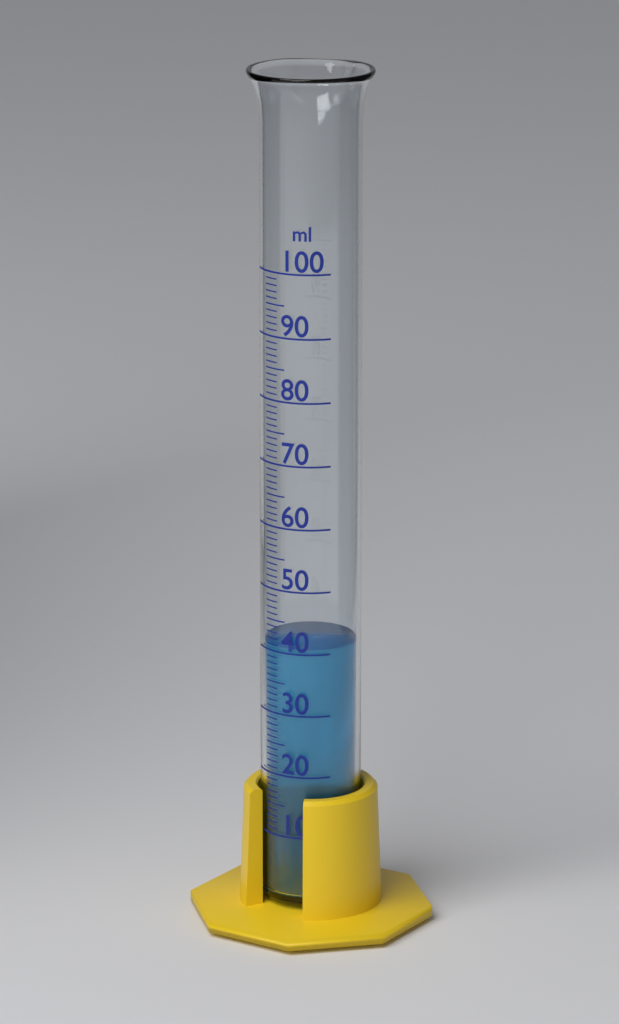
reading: 41 ml
